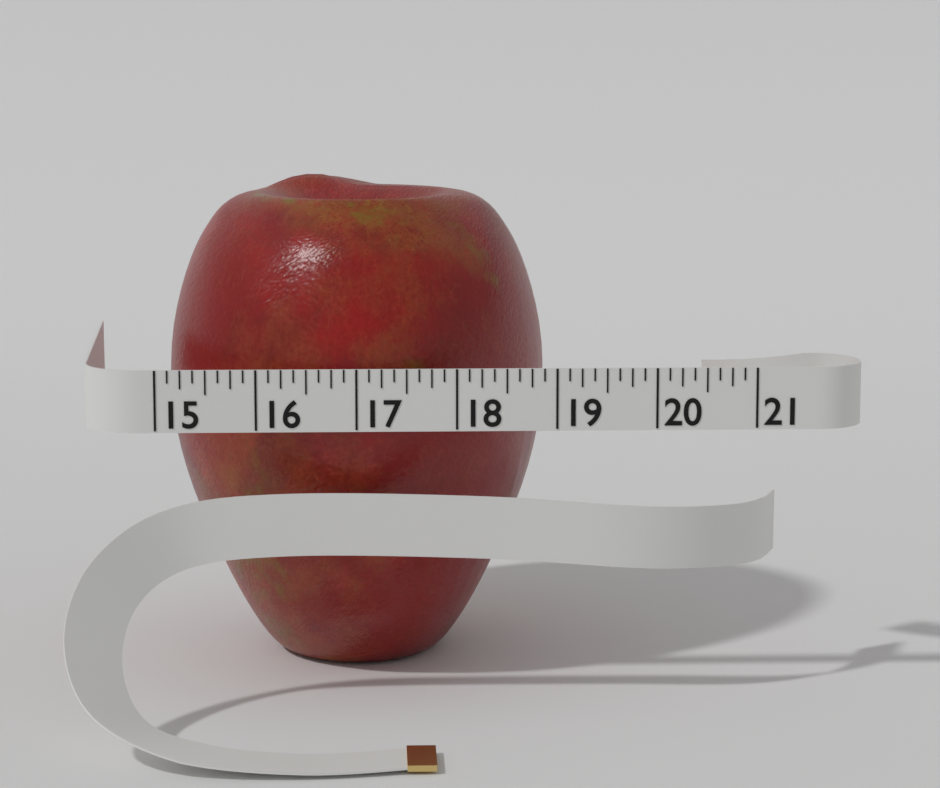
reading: 19.000 (no unit)
